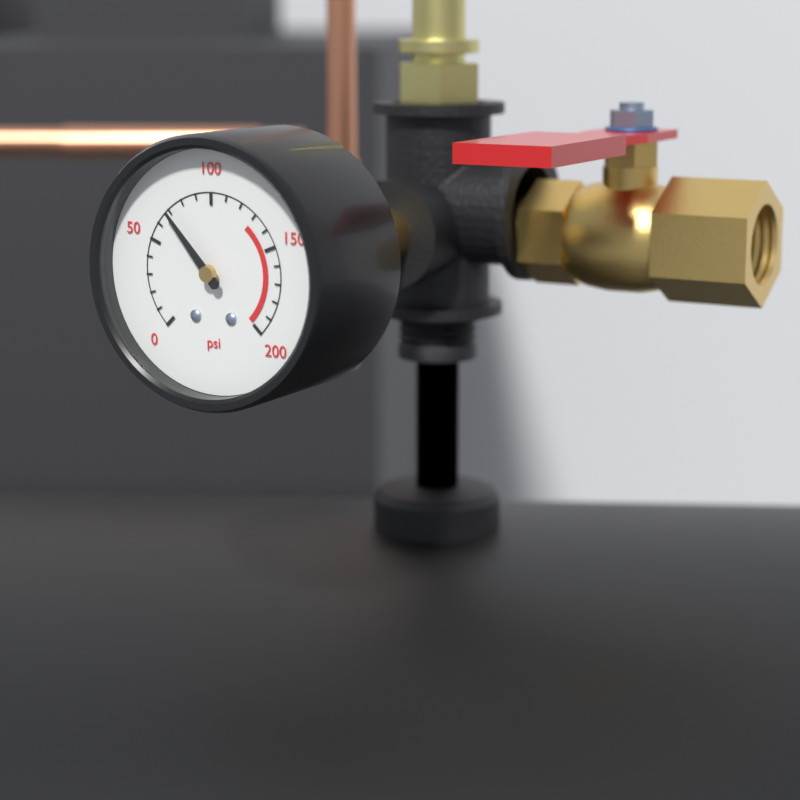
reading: 70 psi
